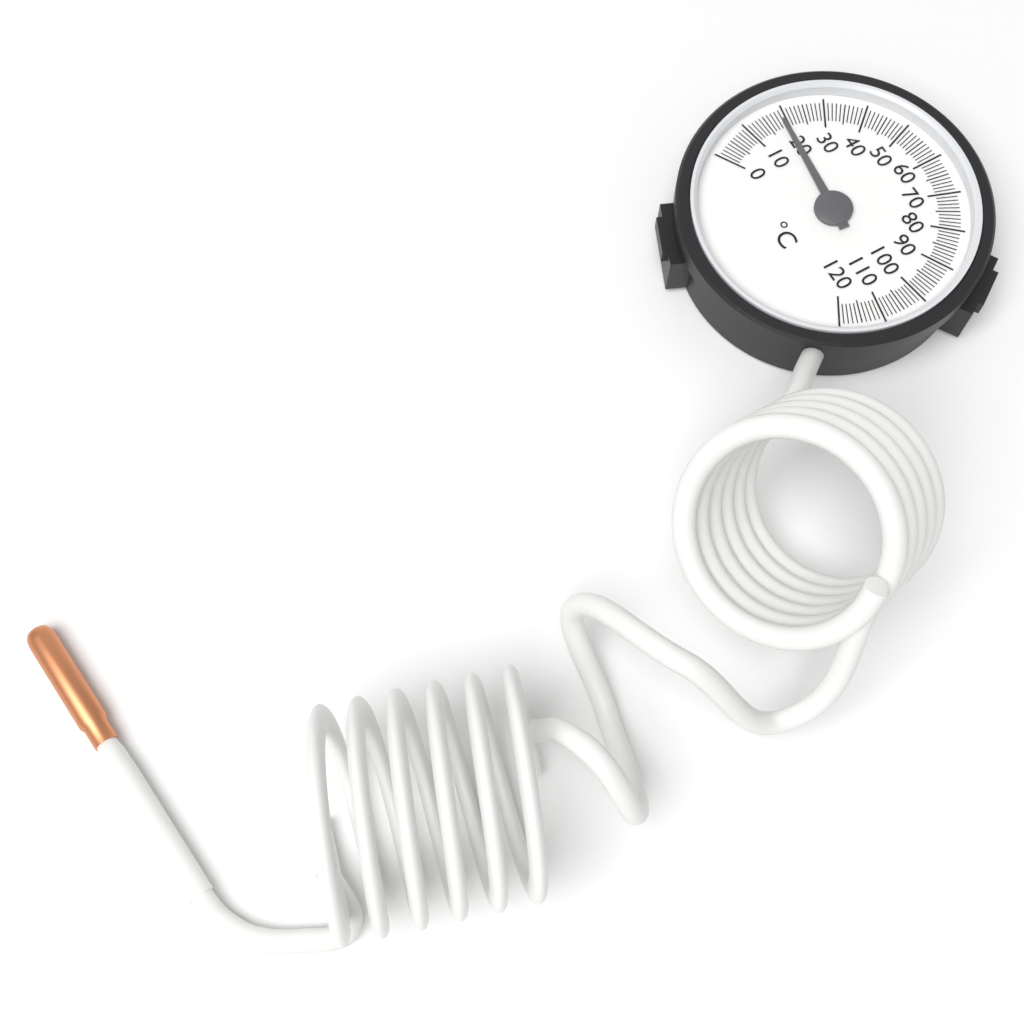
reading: 19 °C
